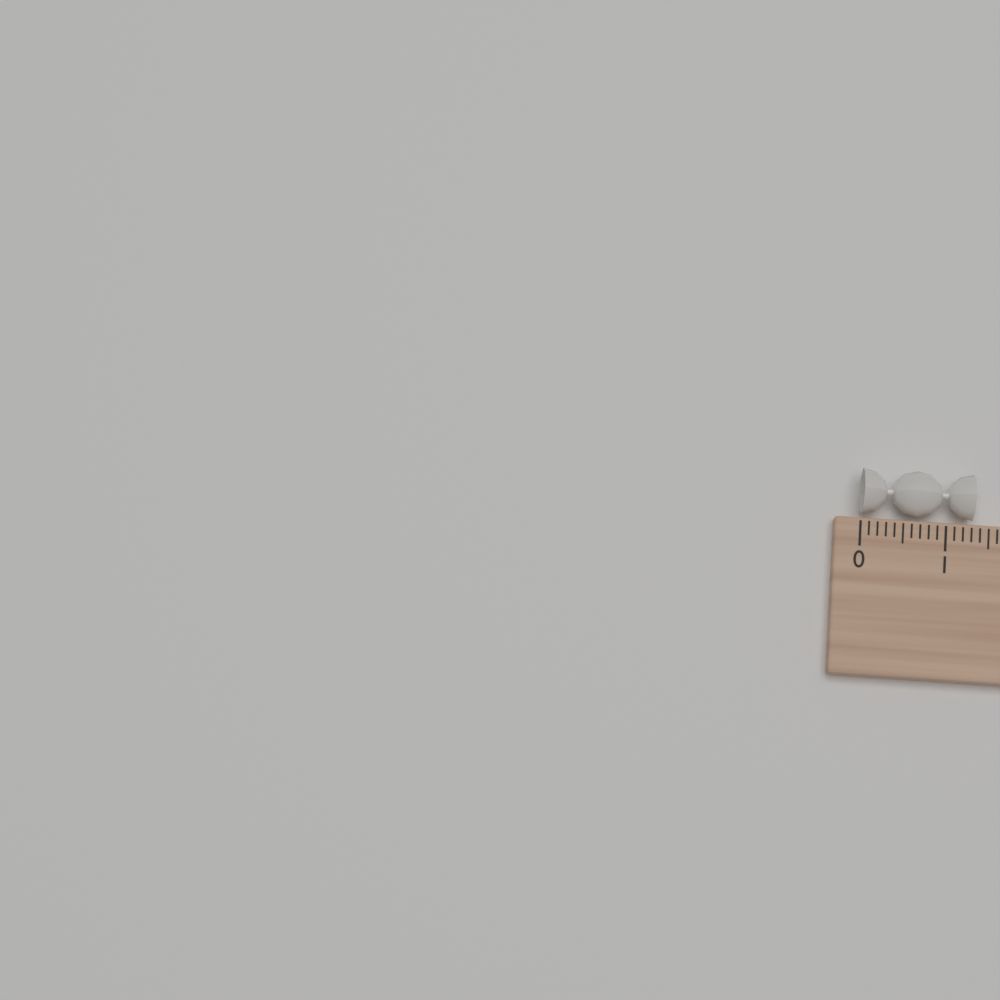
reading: 1.3 (no unit)
